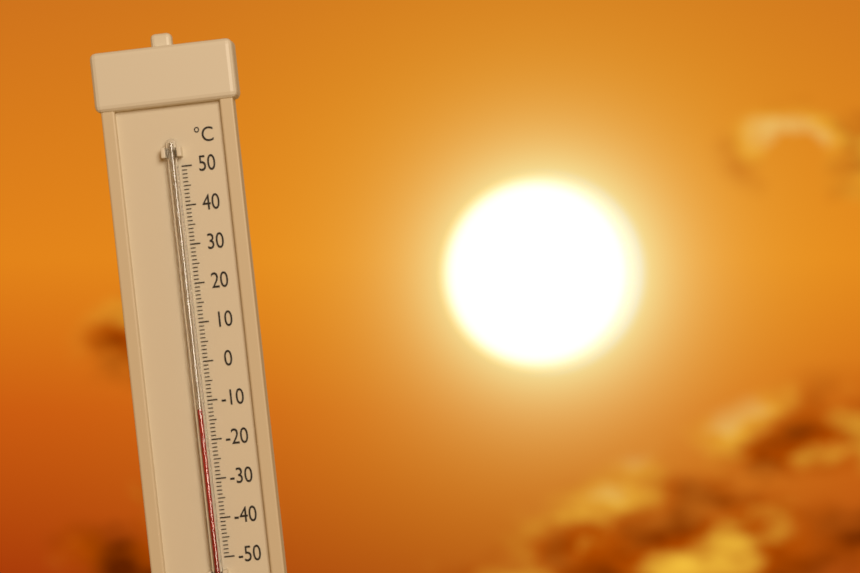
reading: -12 °C
